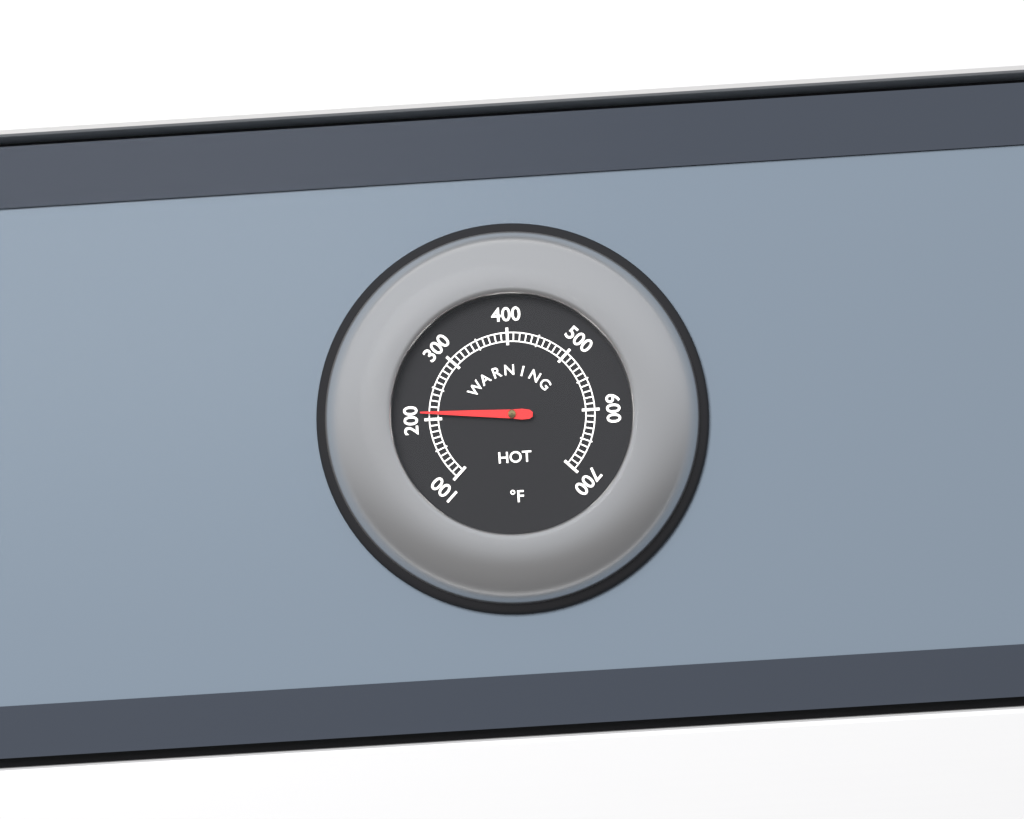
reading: 210 °F
